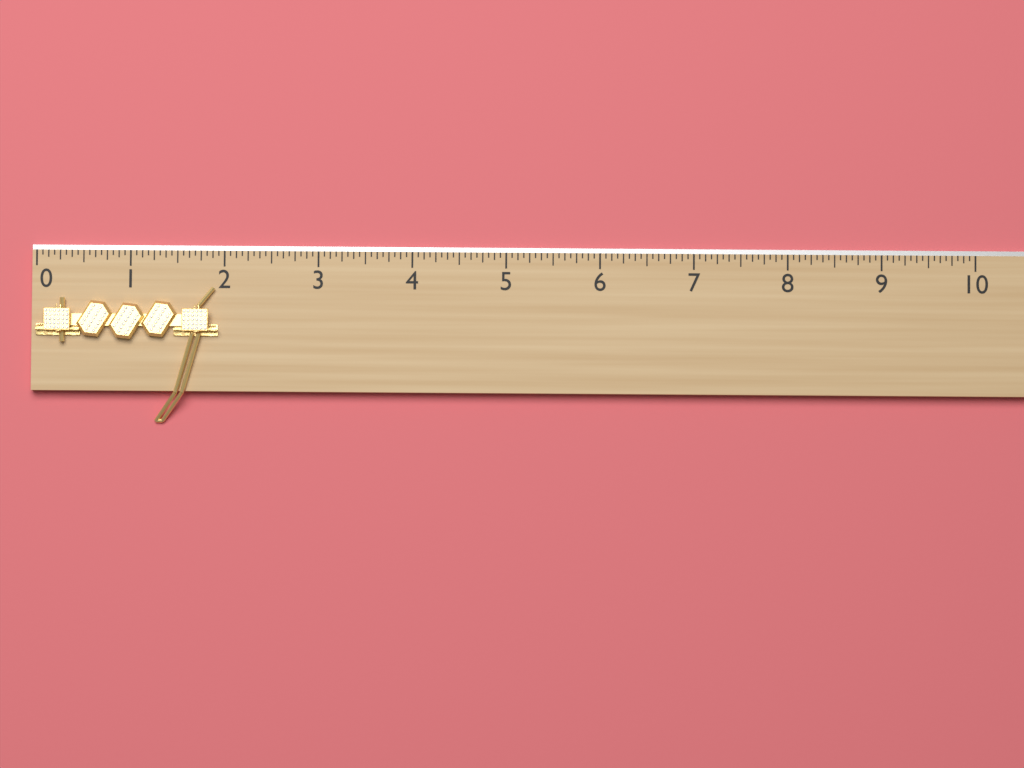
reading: 1.9375 (no unit)
